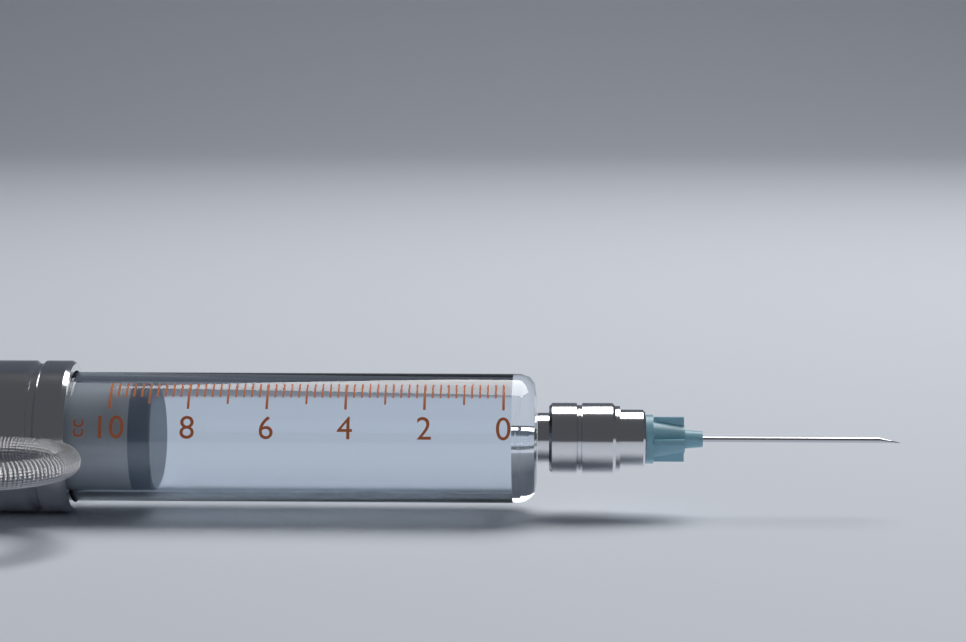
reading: 9.0 cc
